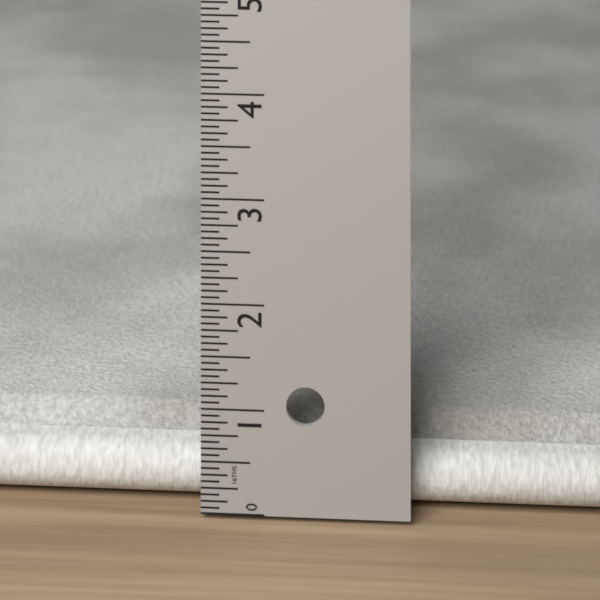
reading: 0.6875 in
